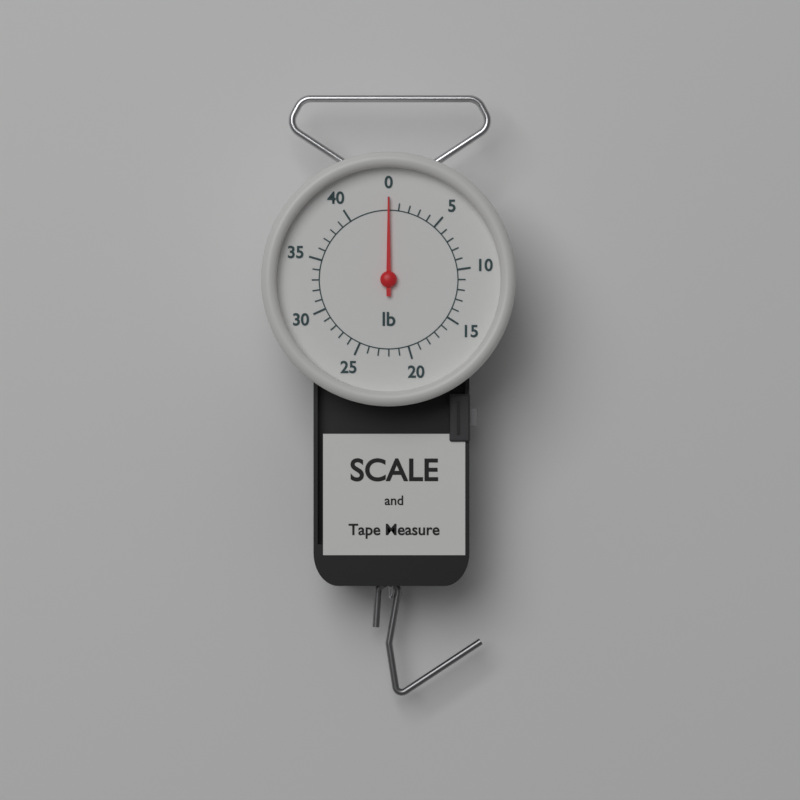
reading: 0 lb
